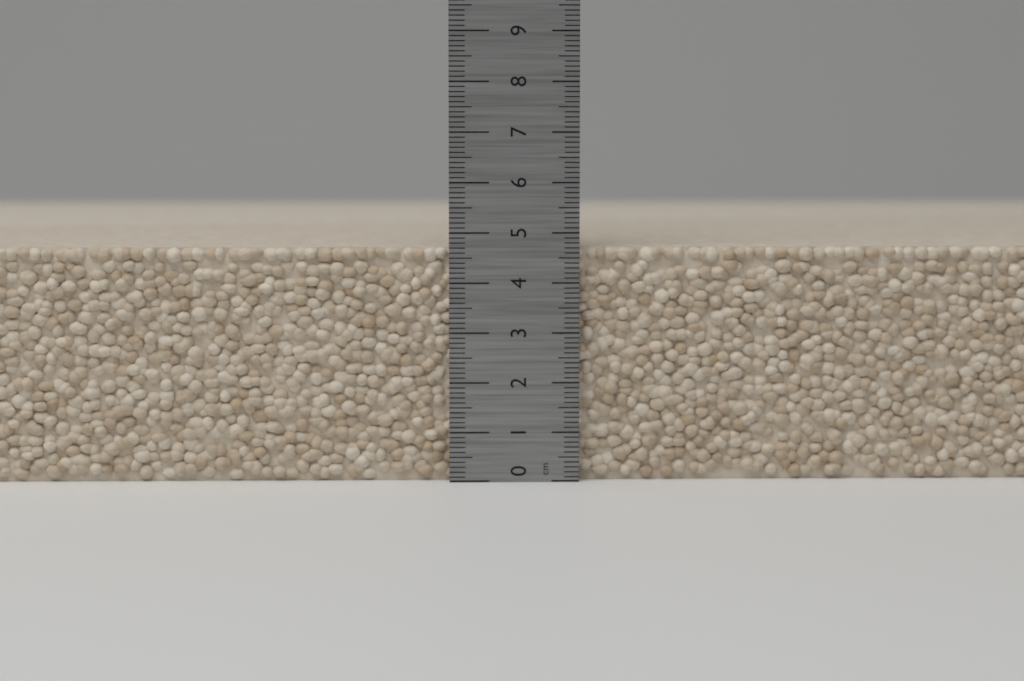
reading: 4.7 cm
